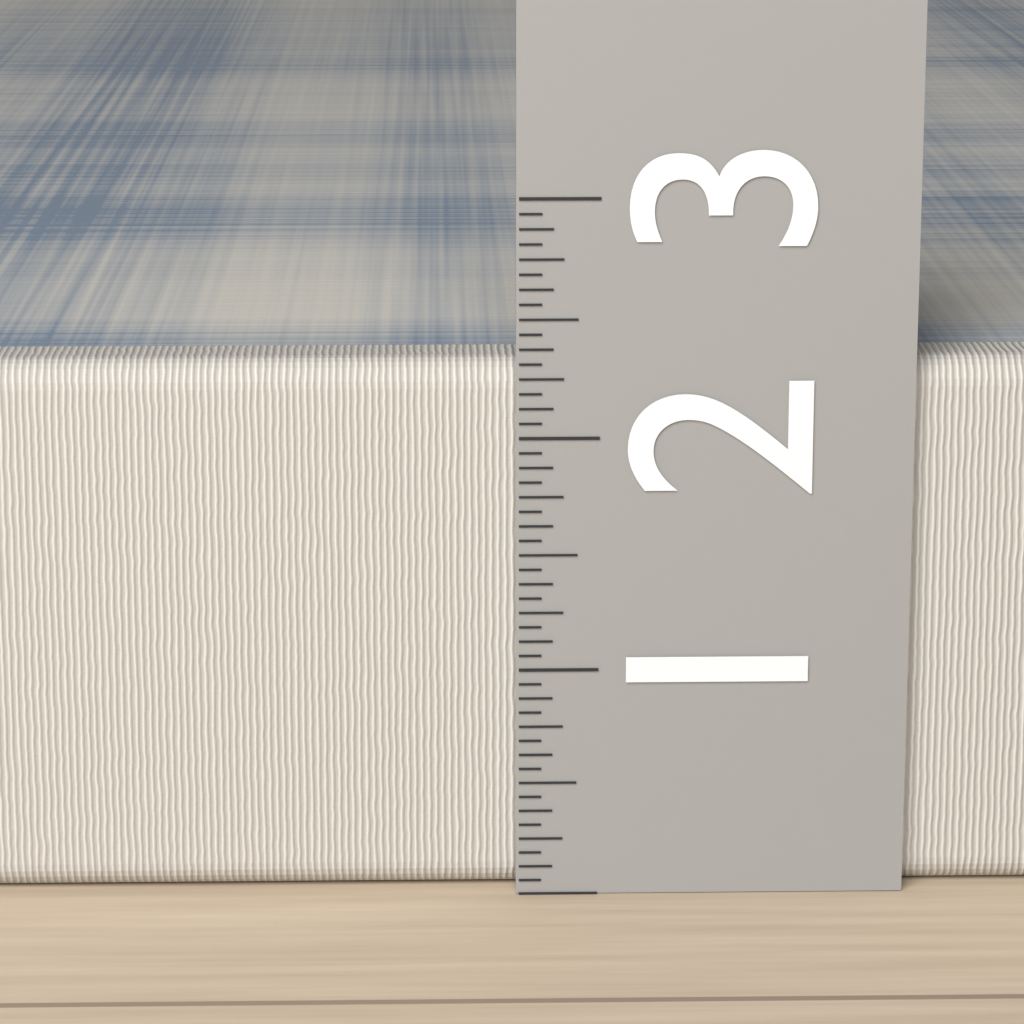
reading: 2.3125 (no unit)
